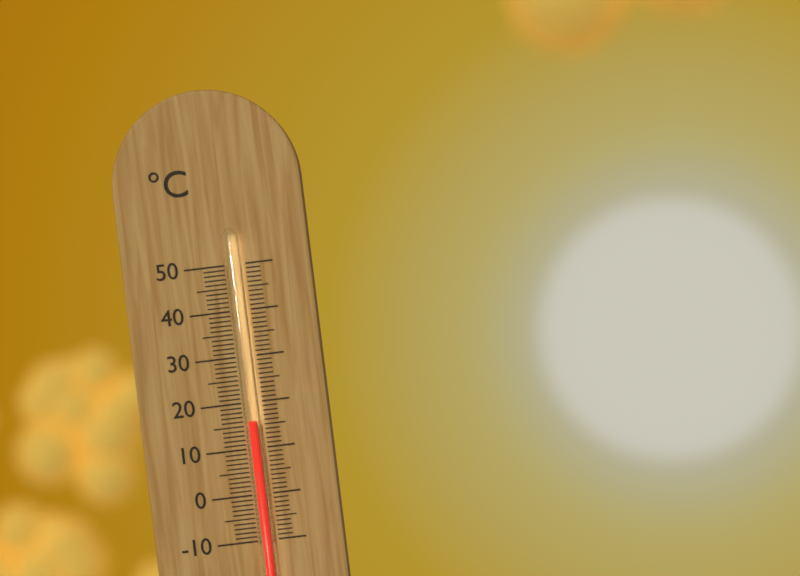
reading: 16 °C
